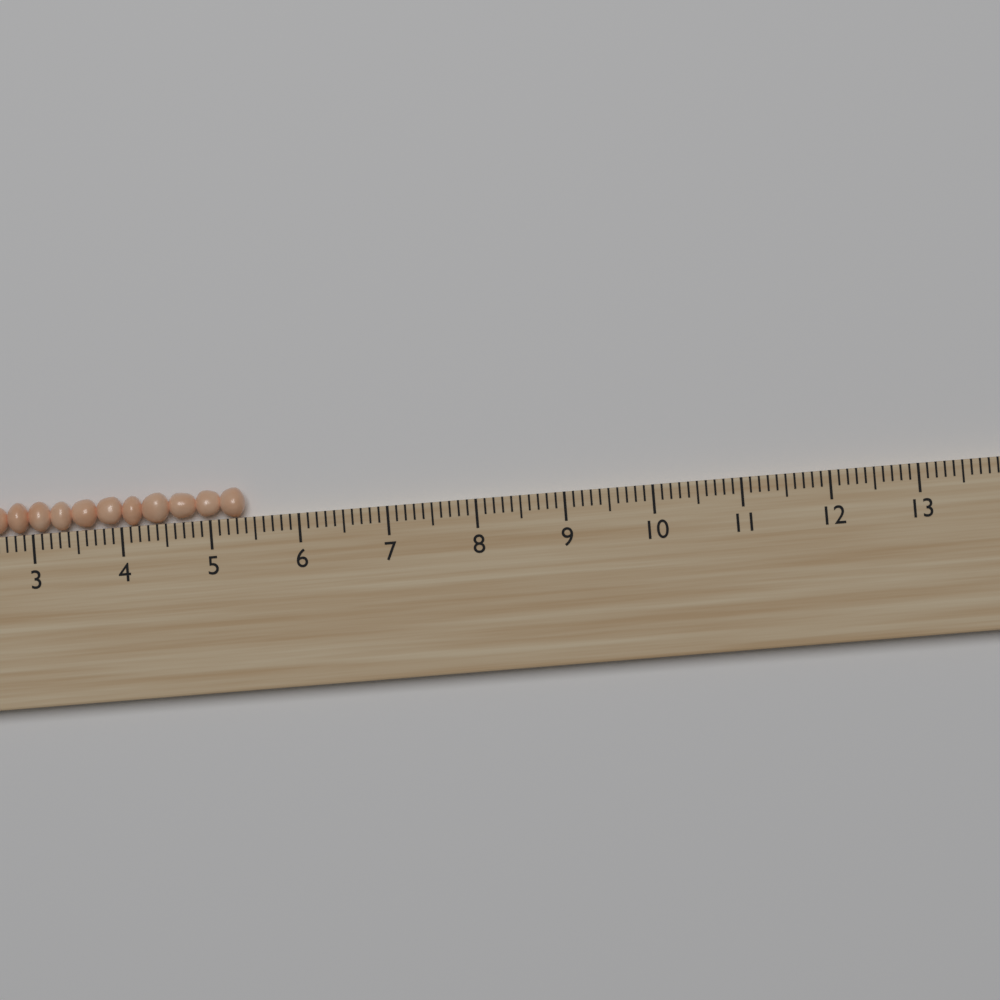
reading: 5.4 (no unit)
